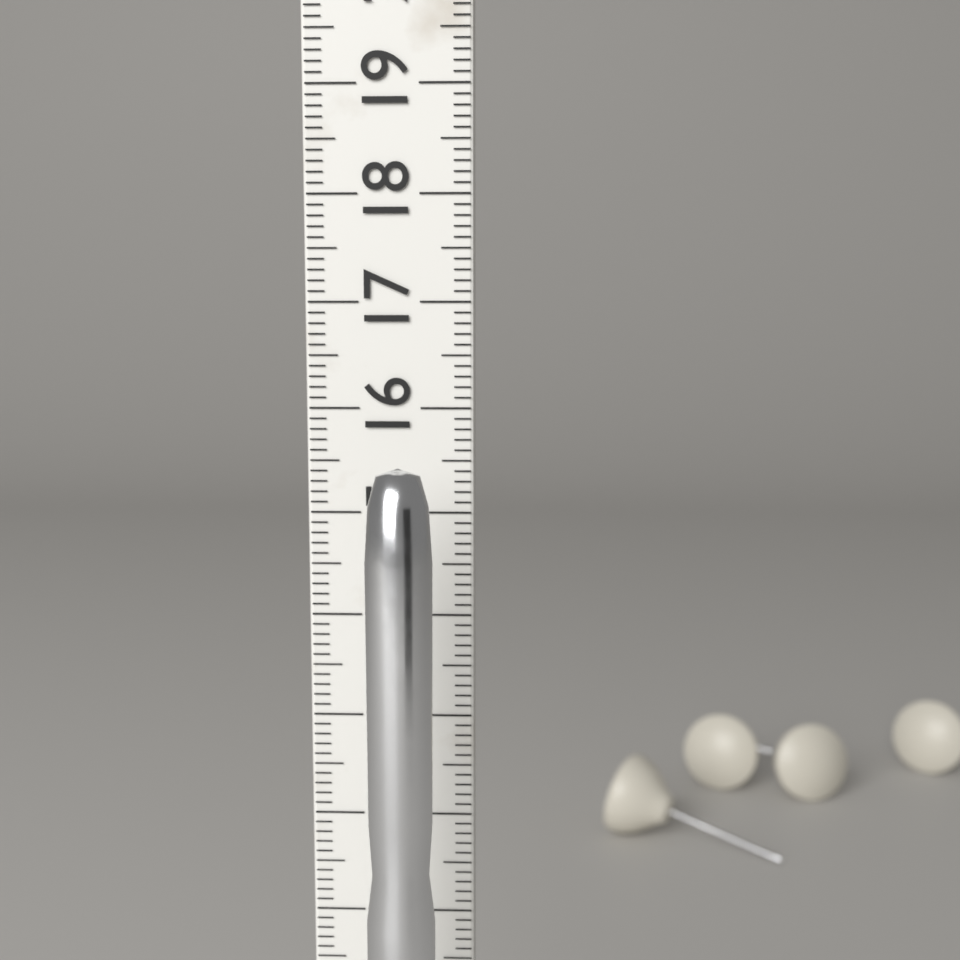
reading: 15.6 cm
